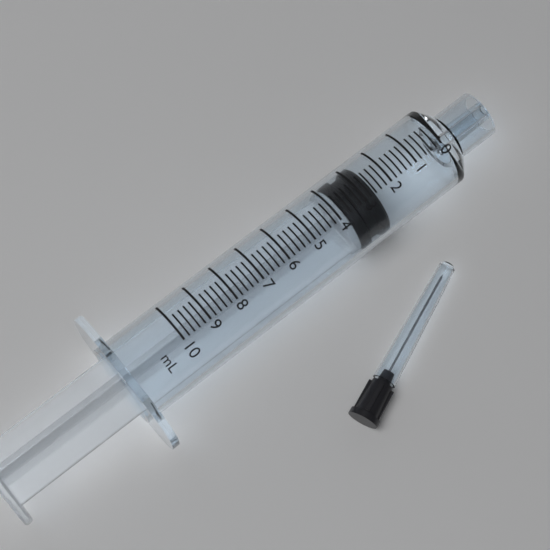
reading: 2.6 ml
